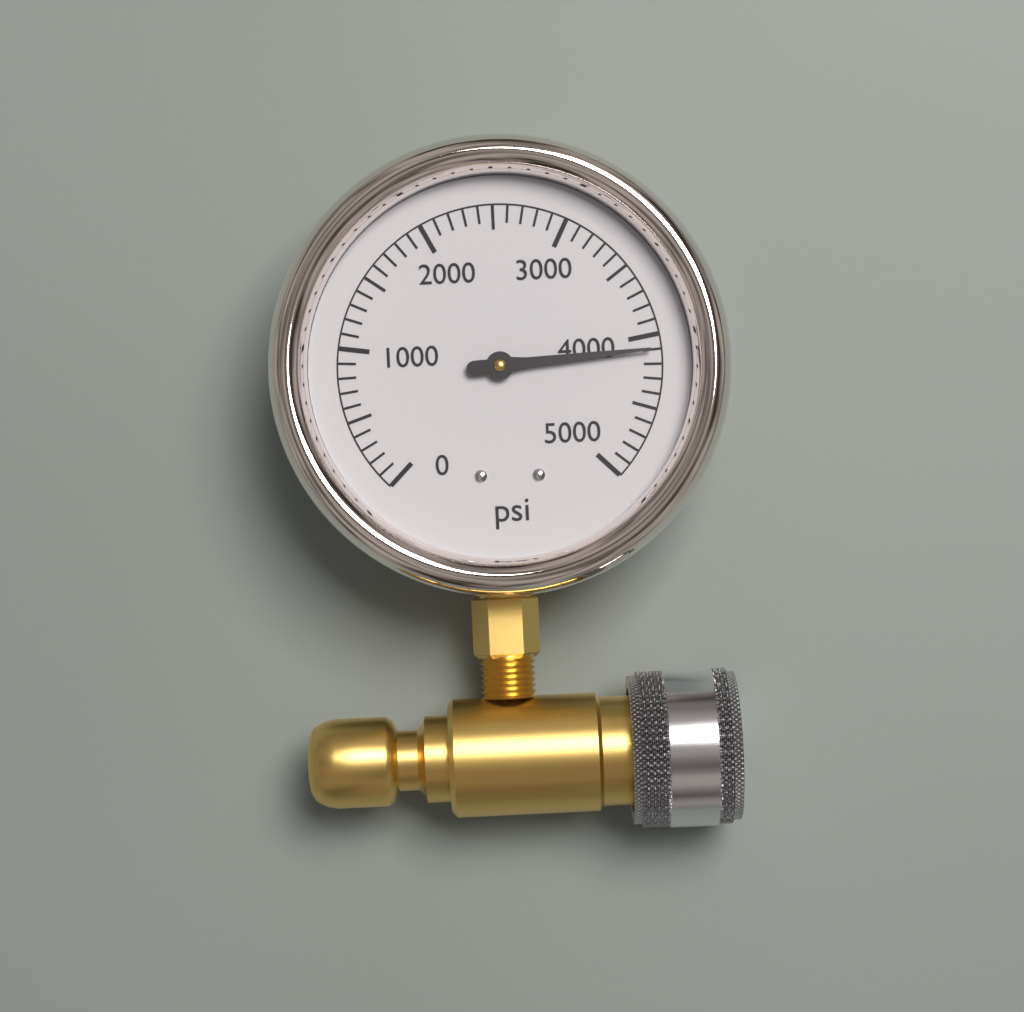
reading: 4100 psi
